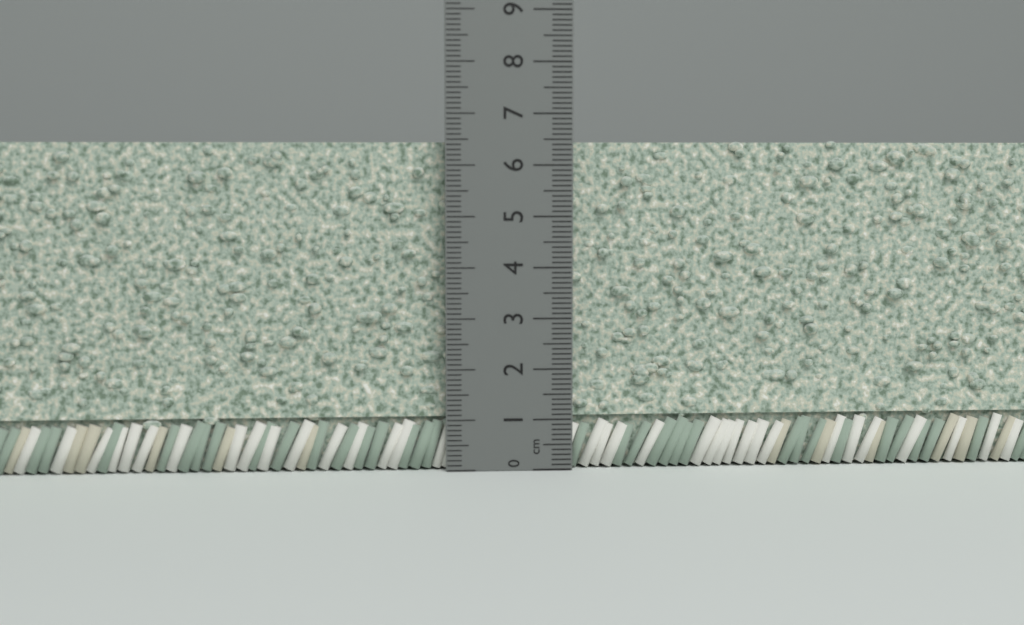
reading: 6.5 cm
